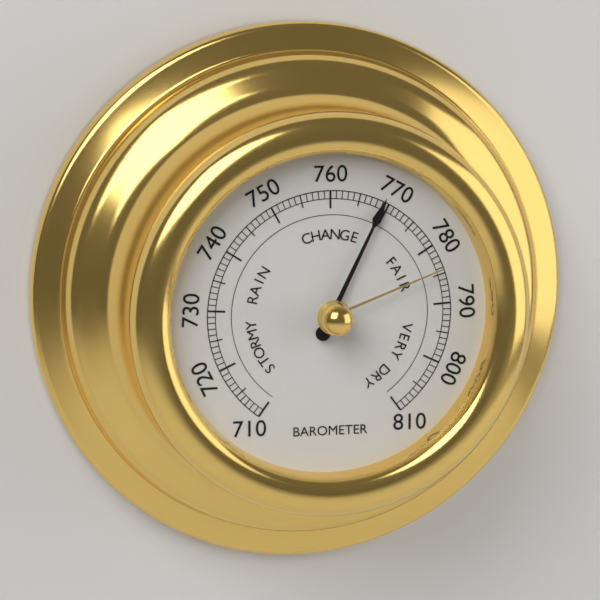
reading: 769 (no unit)
